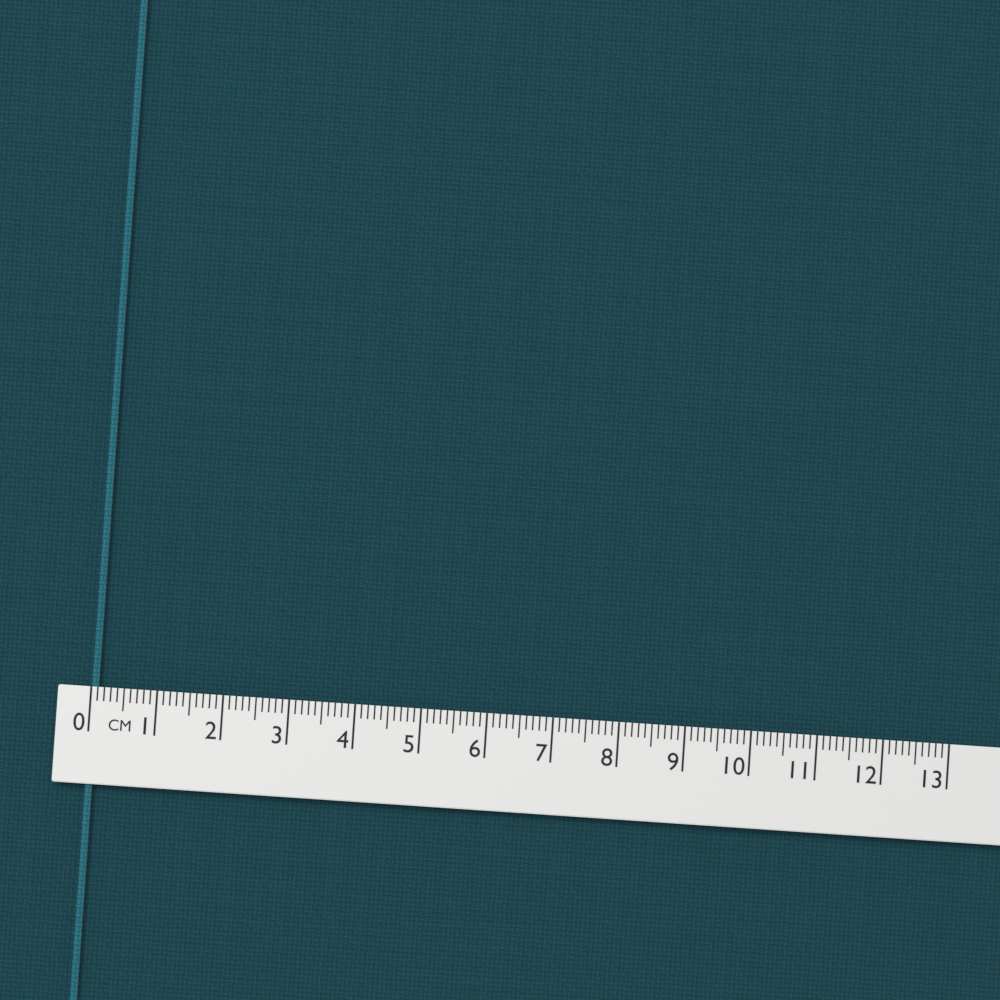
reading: 0.1 cm
